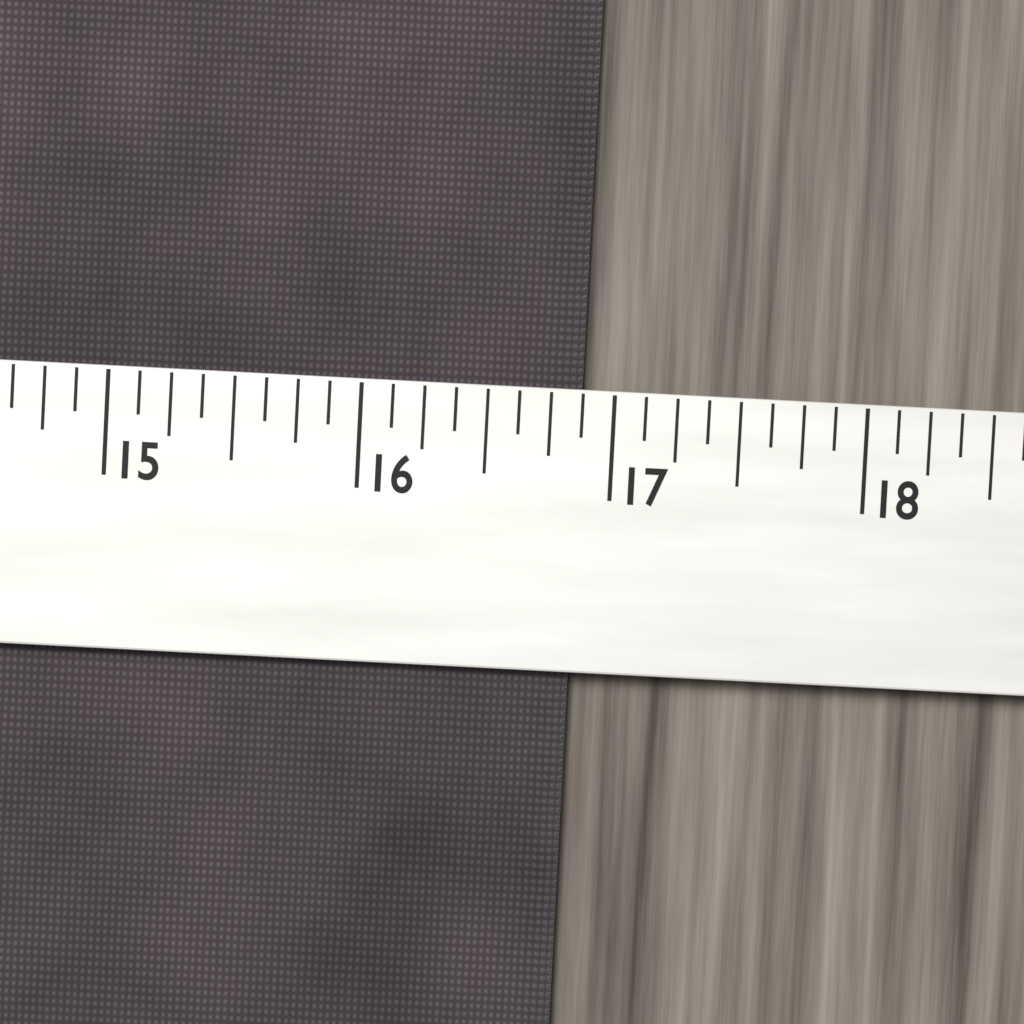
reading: 16.875 (no unit)
